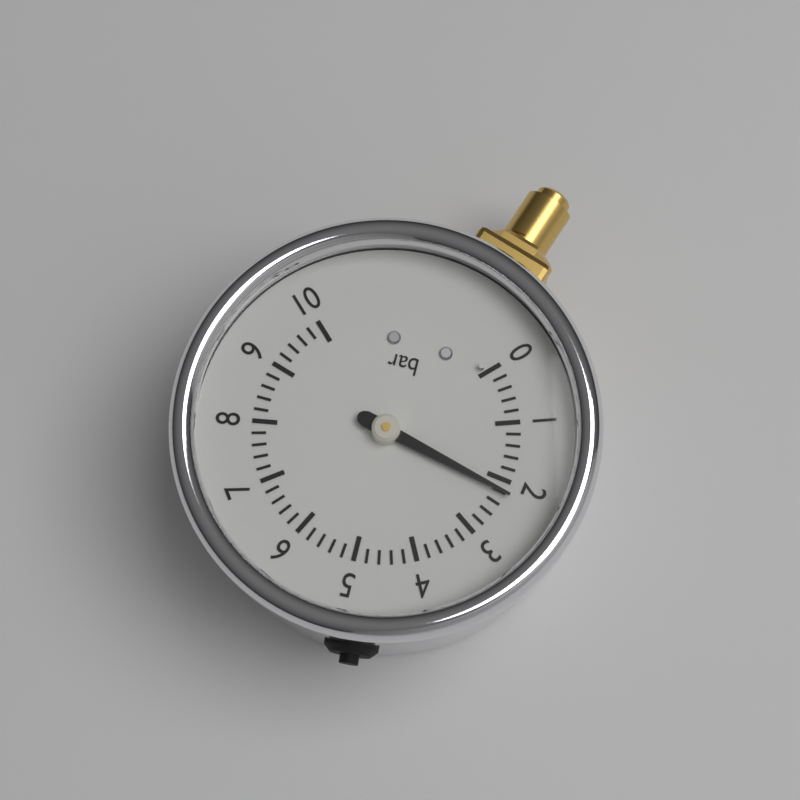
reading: 2.2 bar
